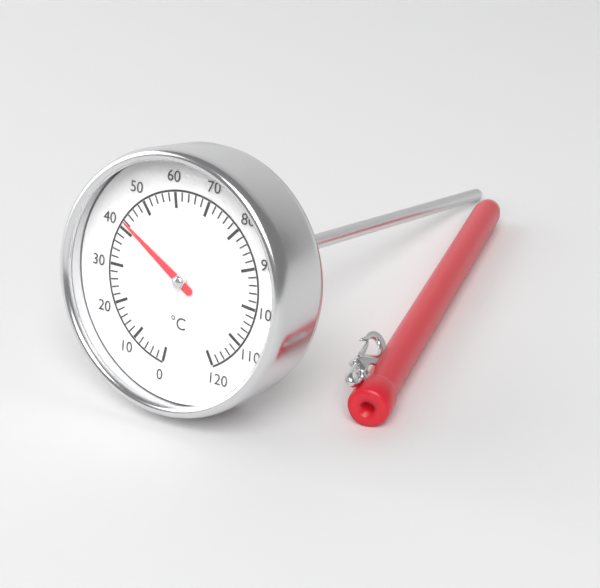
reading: 42 °C
